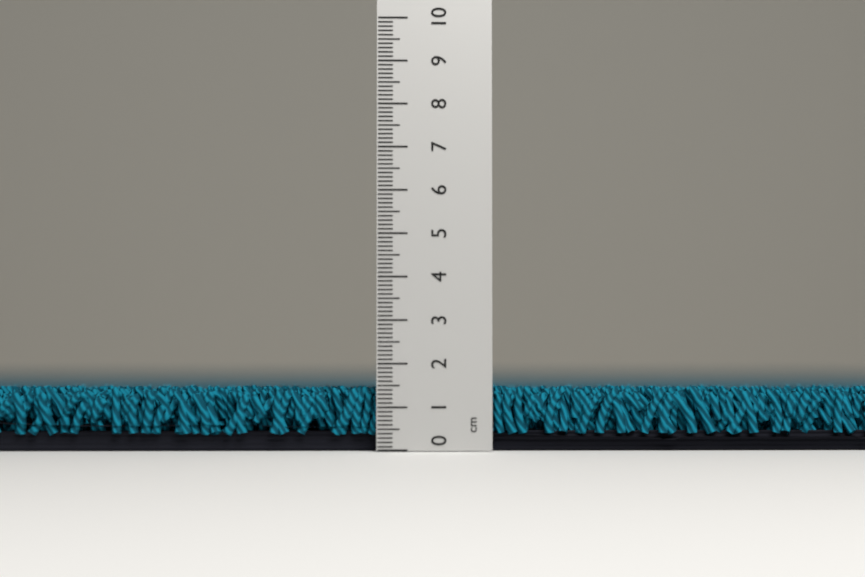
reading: 1.5 cm
